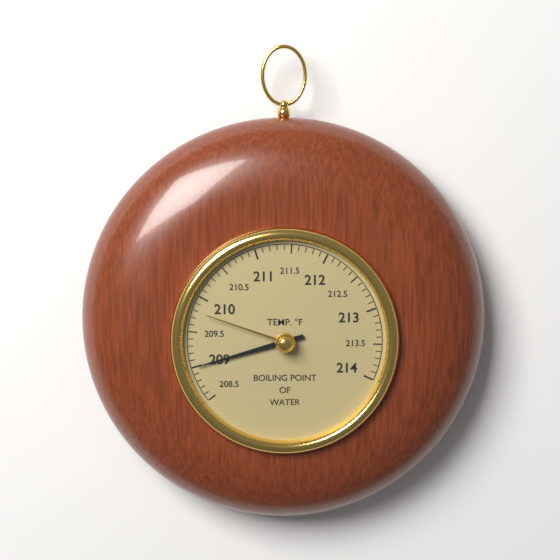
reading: 209.0 °F
